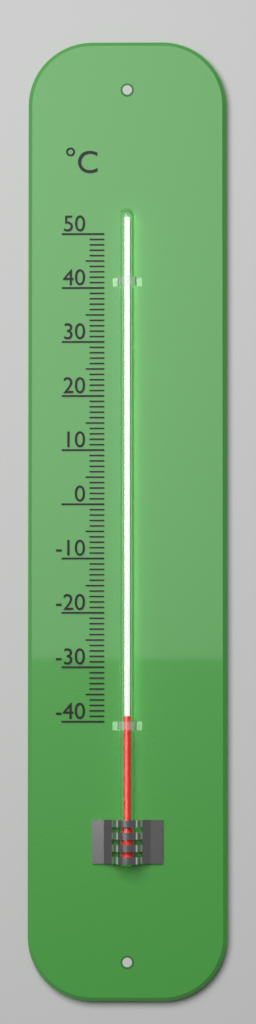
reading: -39 °C
